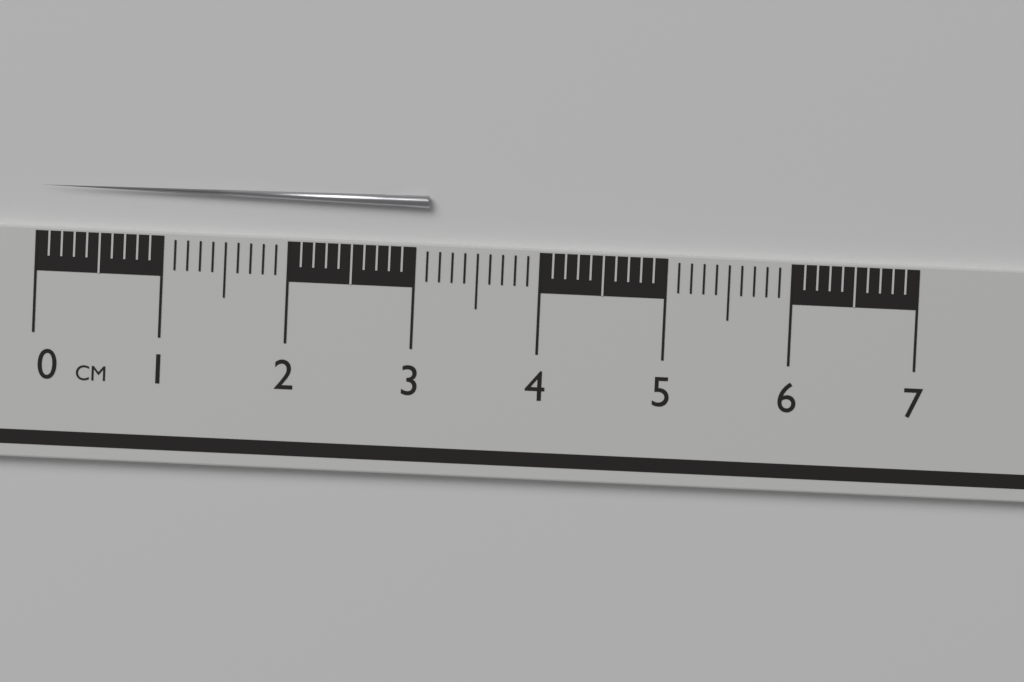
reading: 3.1 cm
